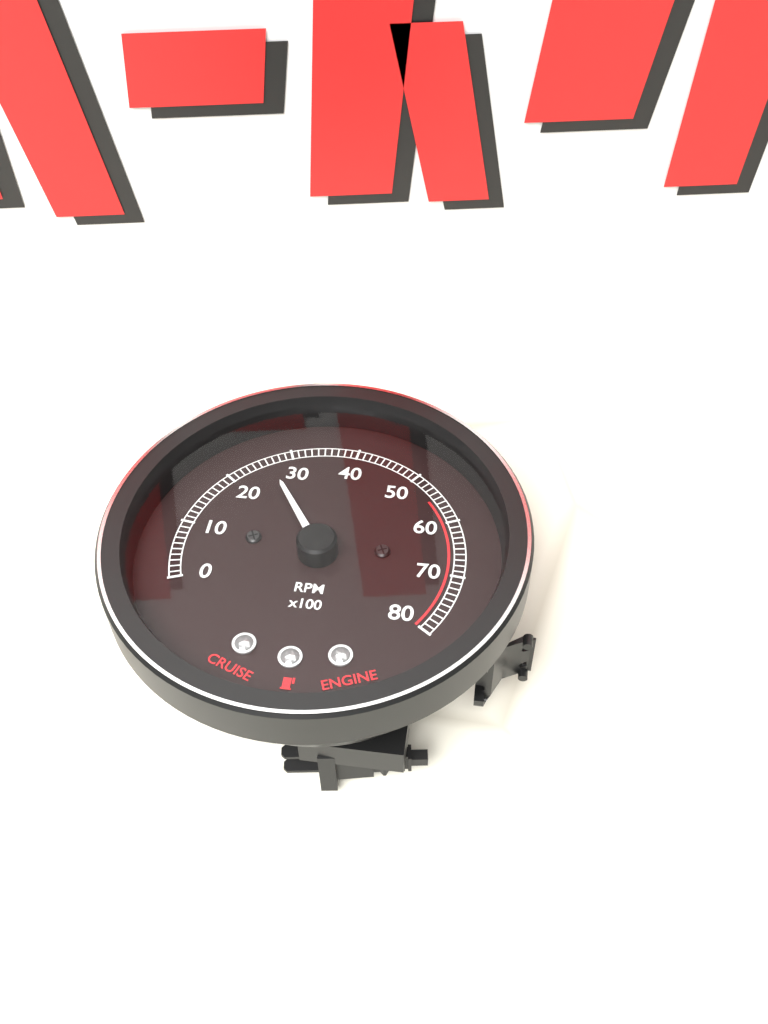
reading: 2600 RPM
